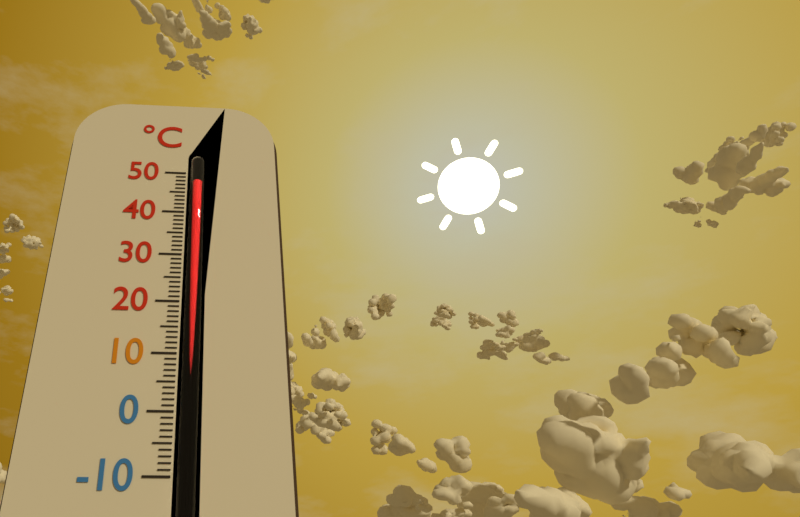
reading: 48 °C
